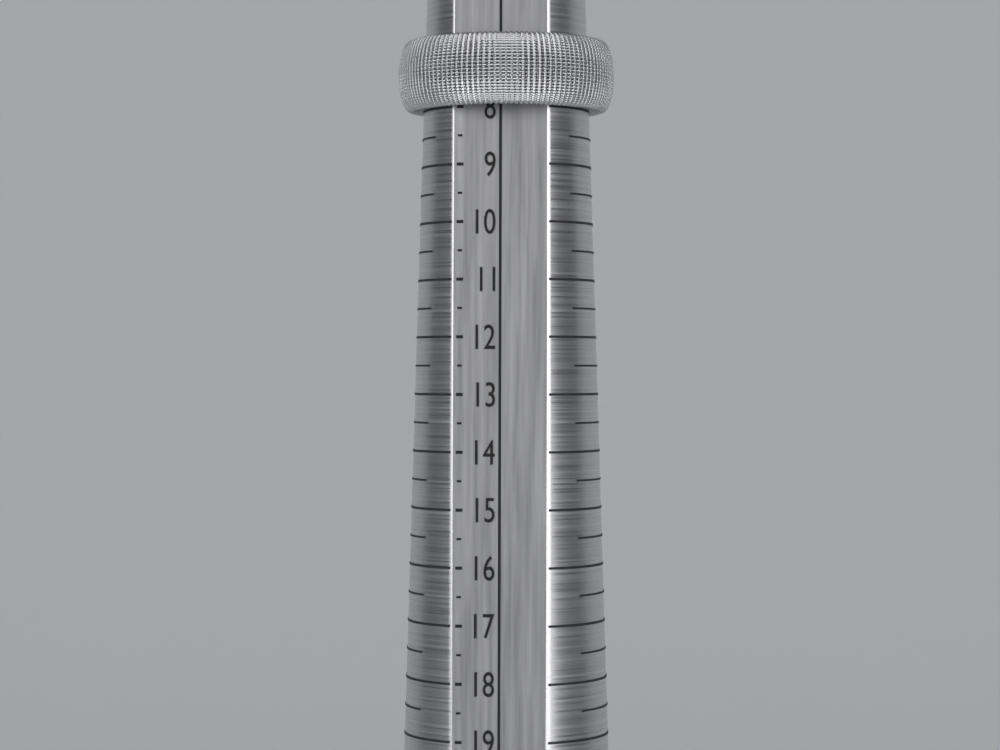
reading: 8.0 (no unit)
